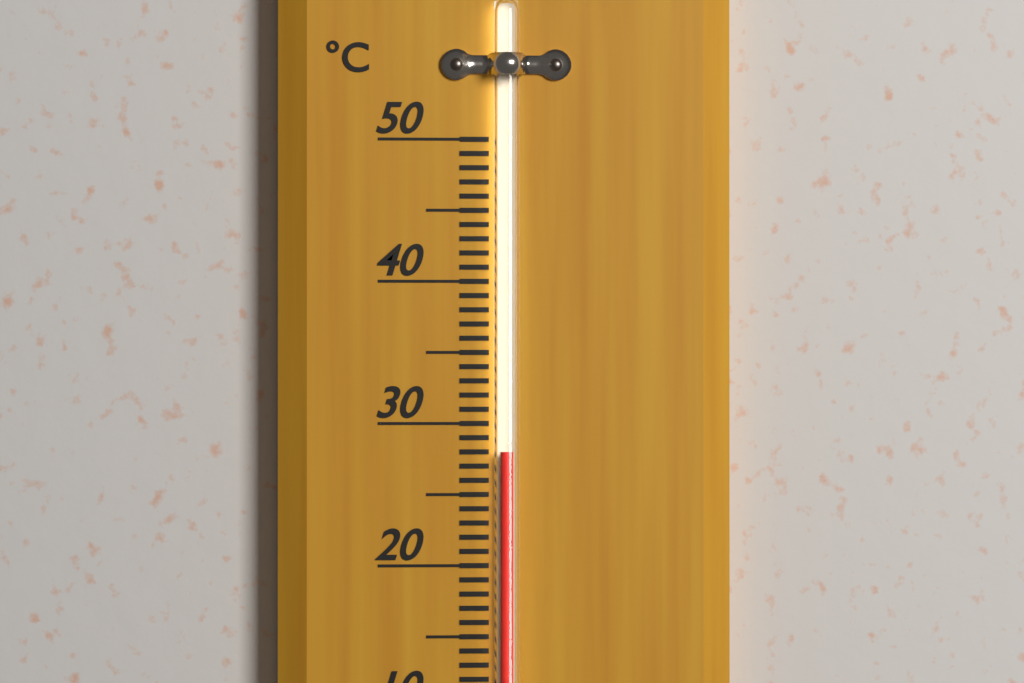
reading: 28 °C
